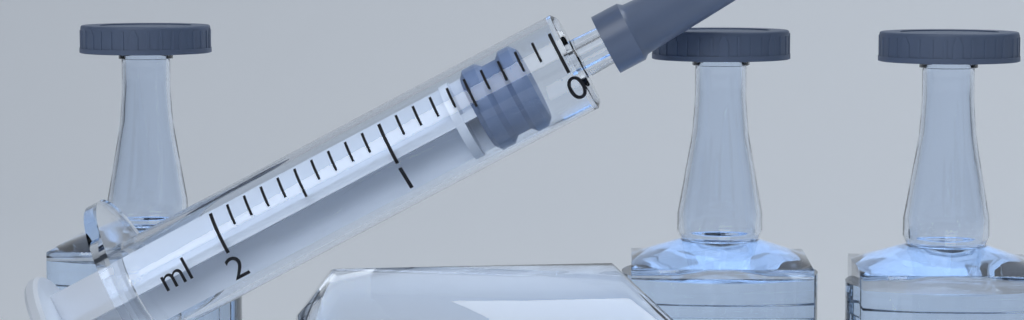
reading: 0.2 ml
